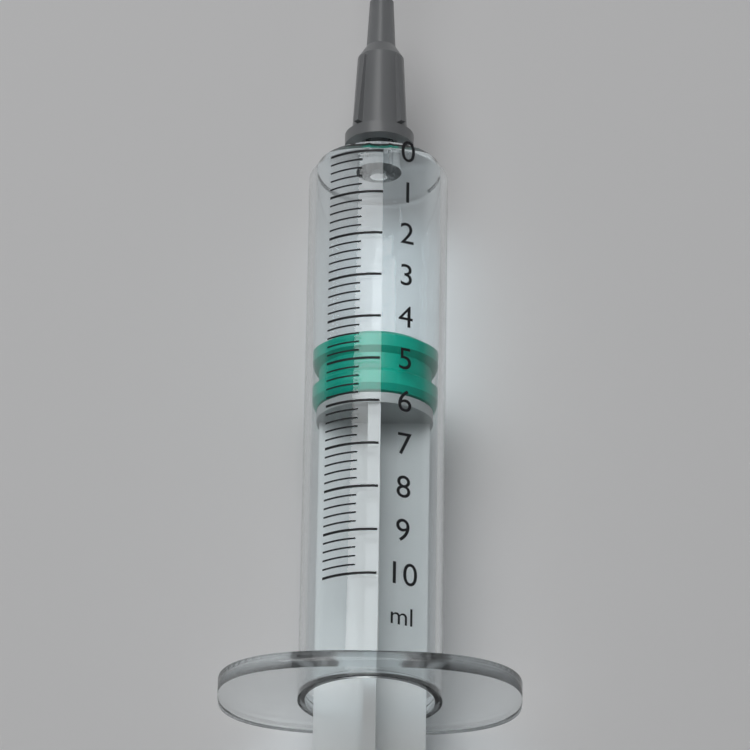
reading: 4.2 ml
